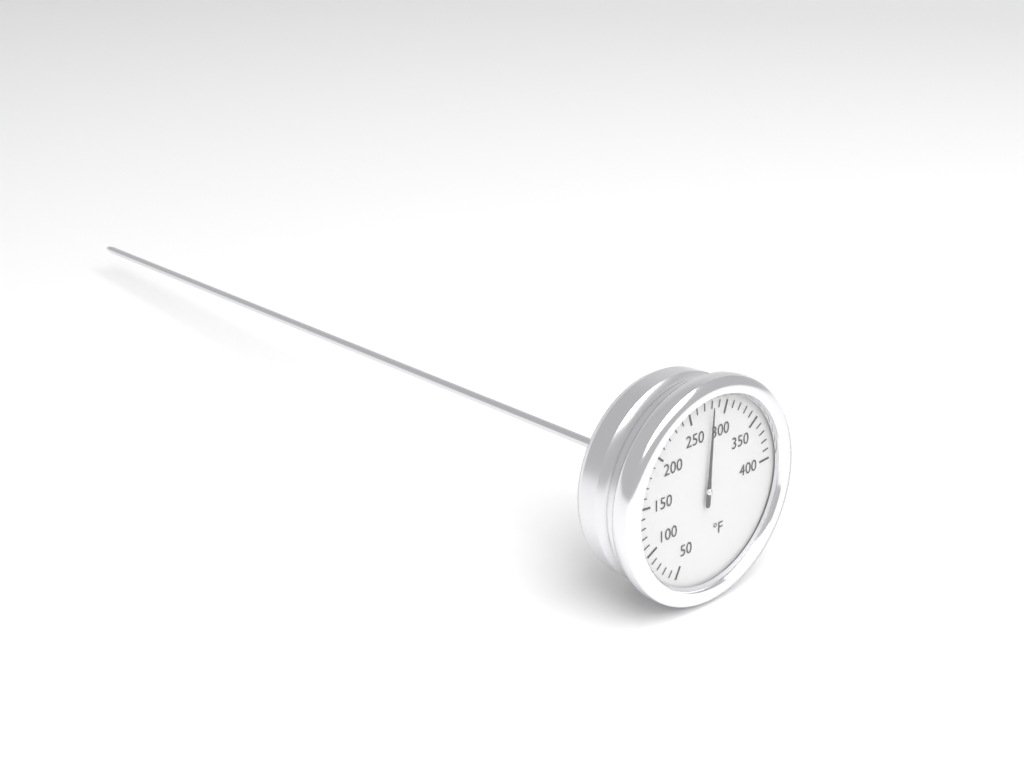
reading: 280 °F
